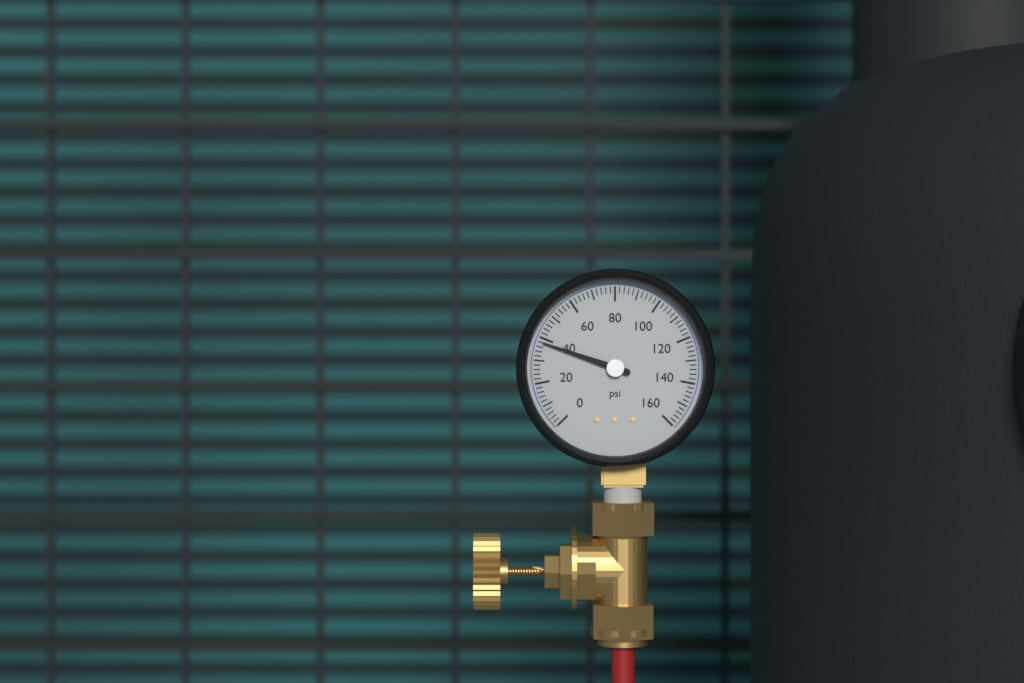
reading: 38 psi
